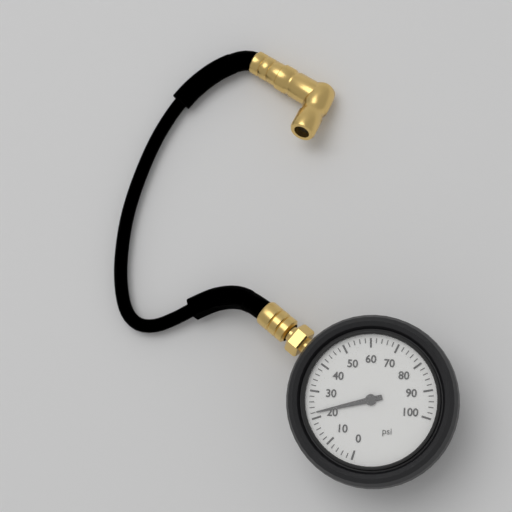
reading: 22 psi
